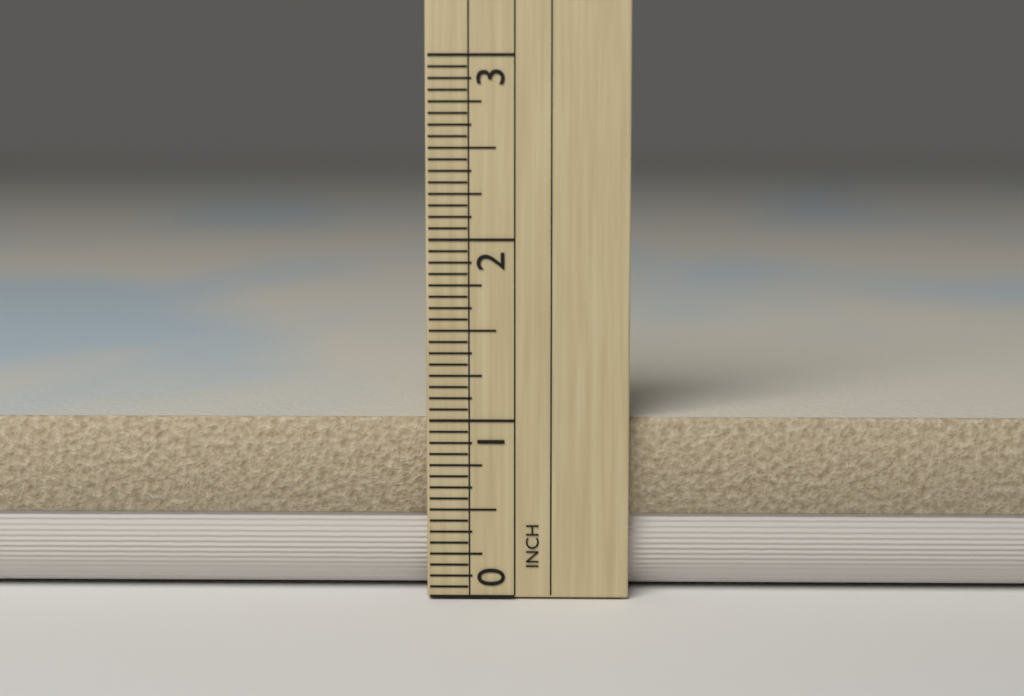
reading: 1.0000 in
